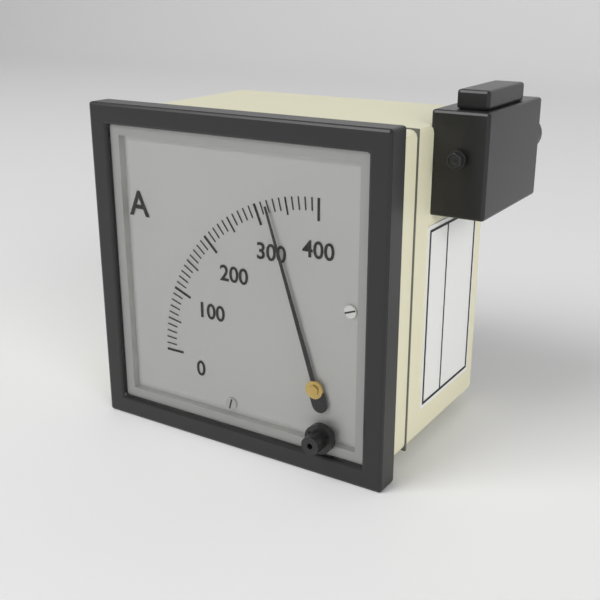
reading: 320 A
